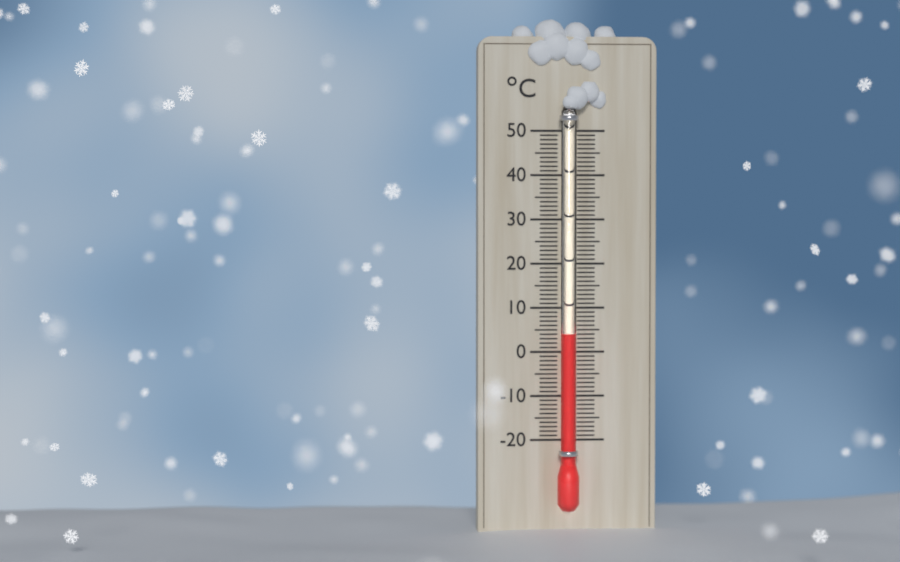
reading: 4 °C
